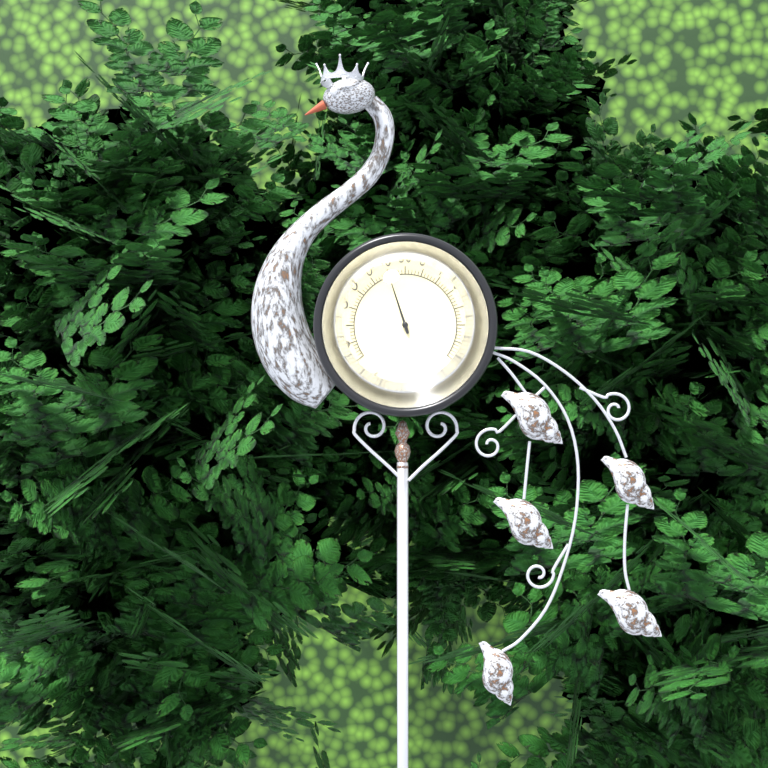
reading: 40 °F
